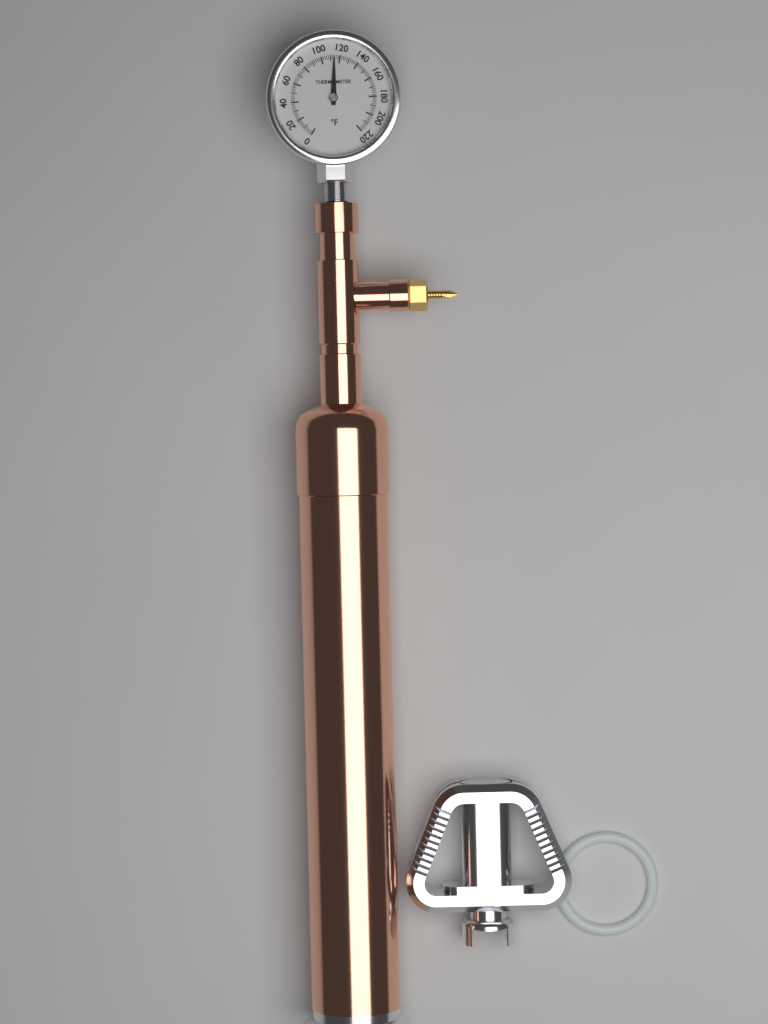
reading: 114 °F
